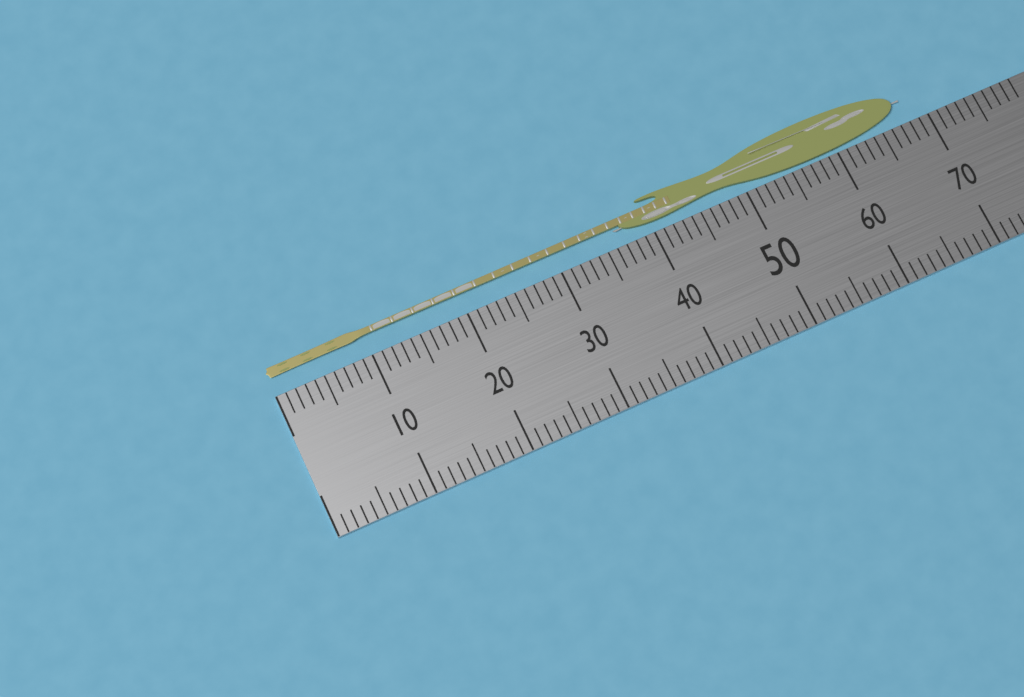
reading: 68 (no unit)
